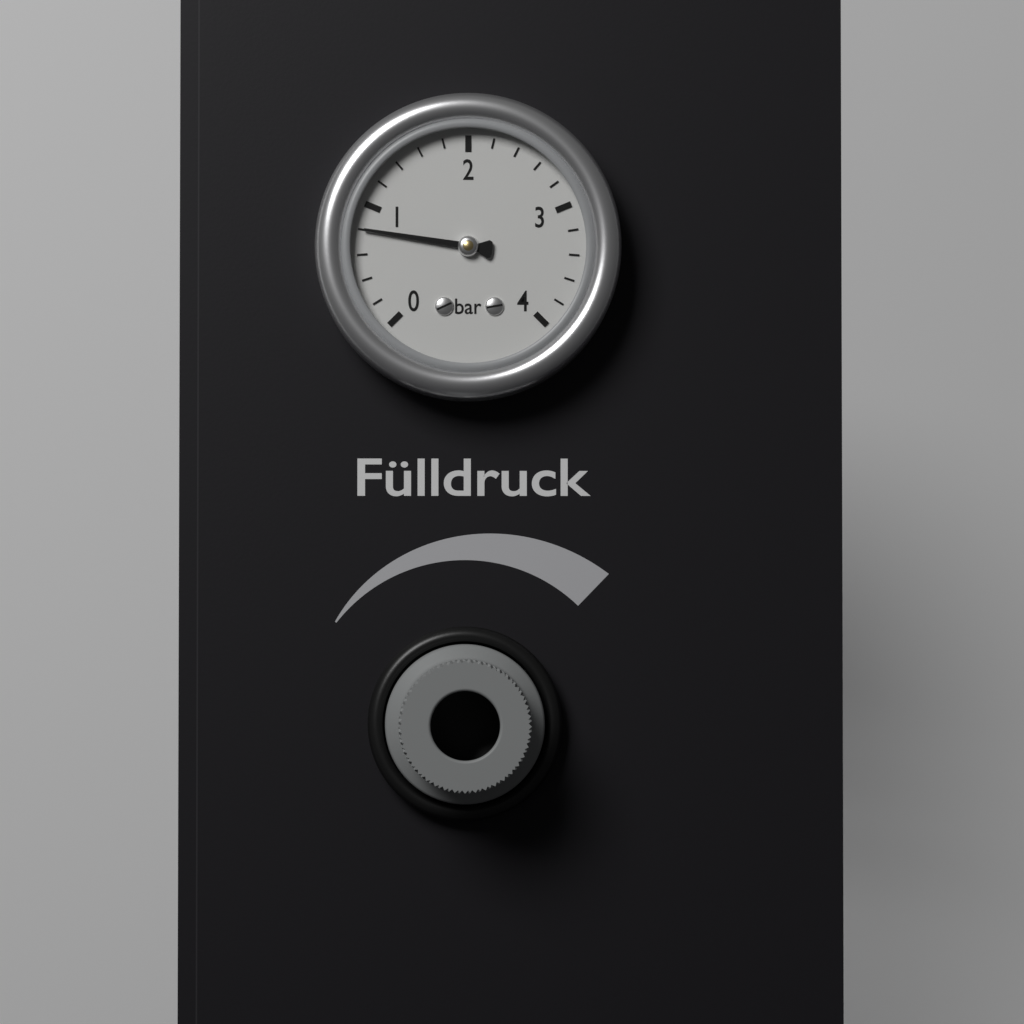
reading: 0.8 bar
